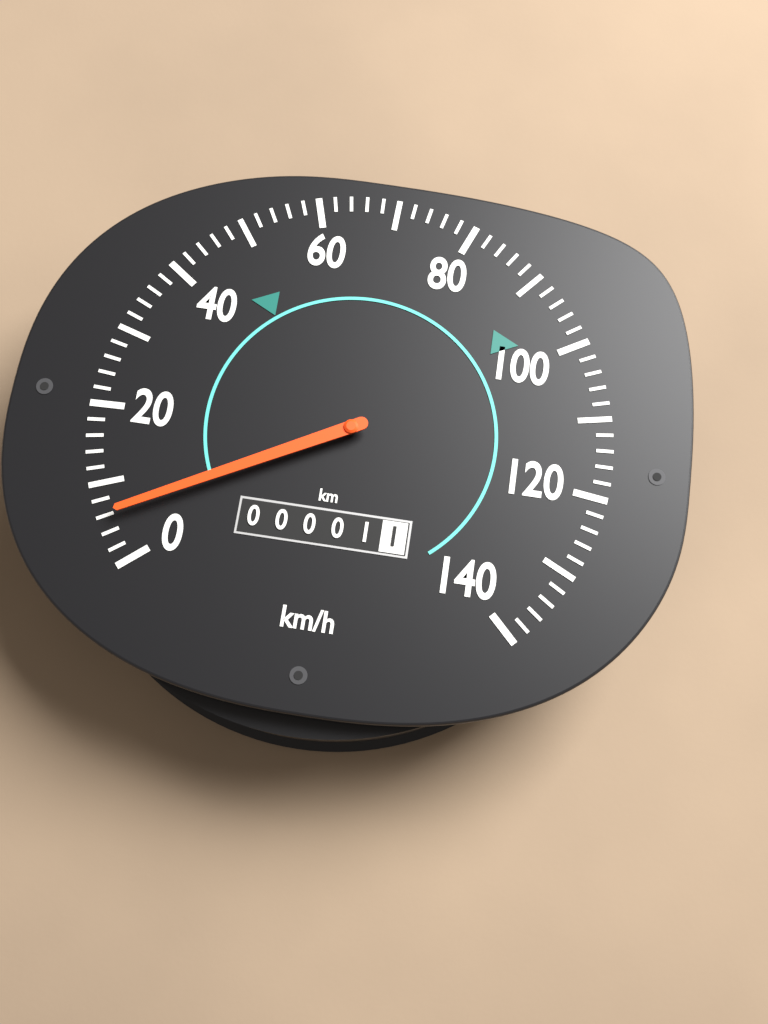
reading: 6 km/h
